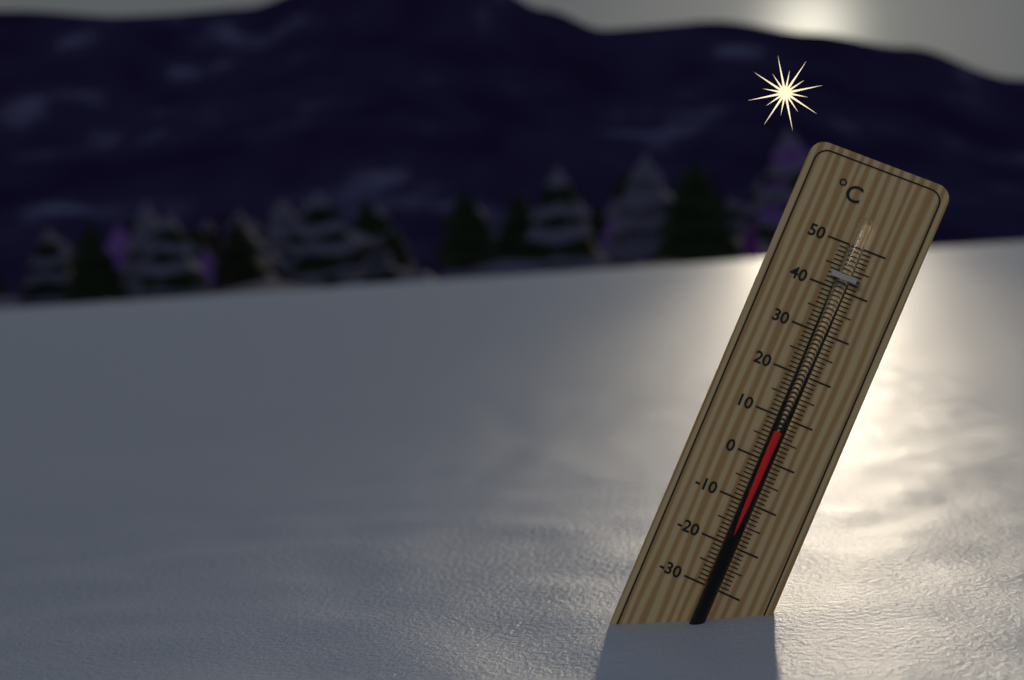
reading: 7 °C
